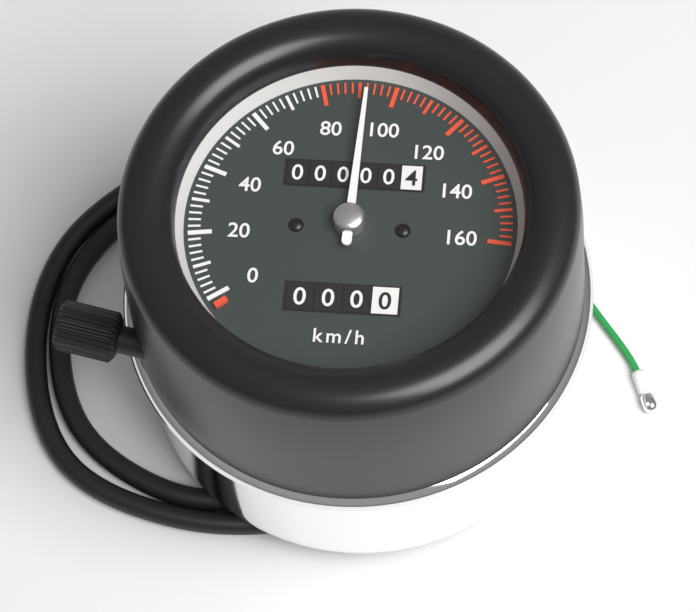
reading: 92 km/h
